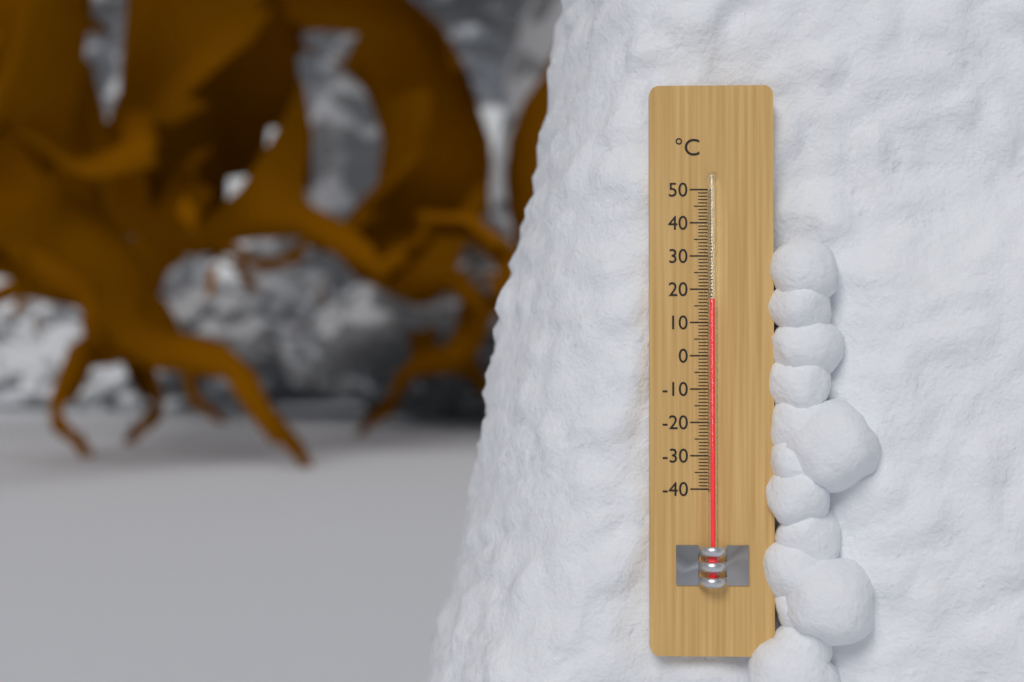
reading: 17 °C
